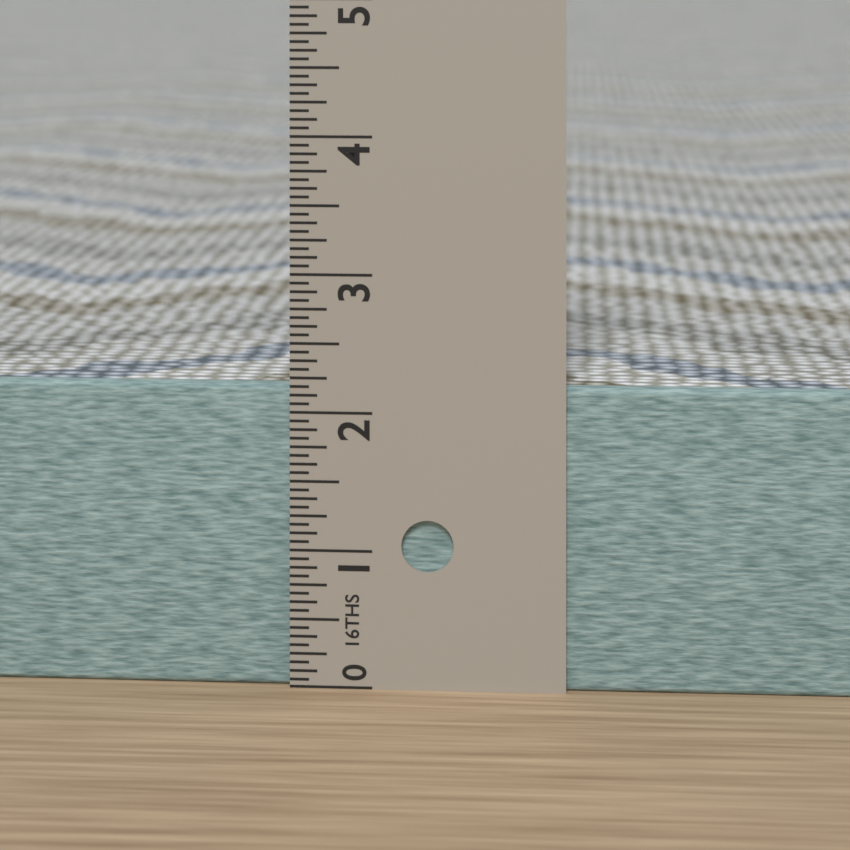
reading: 2.1875 in
